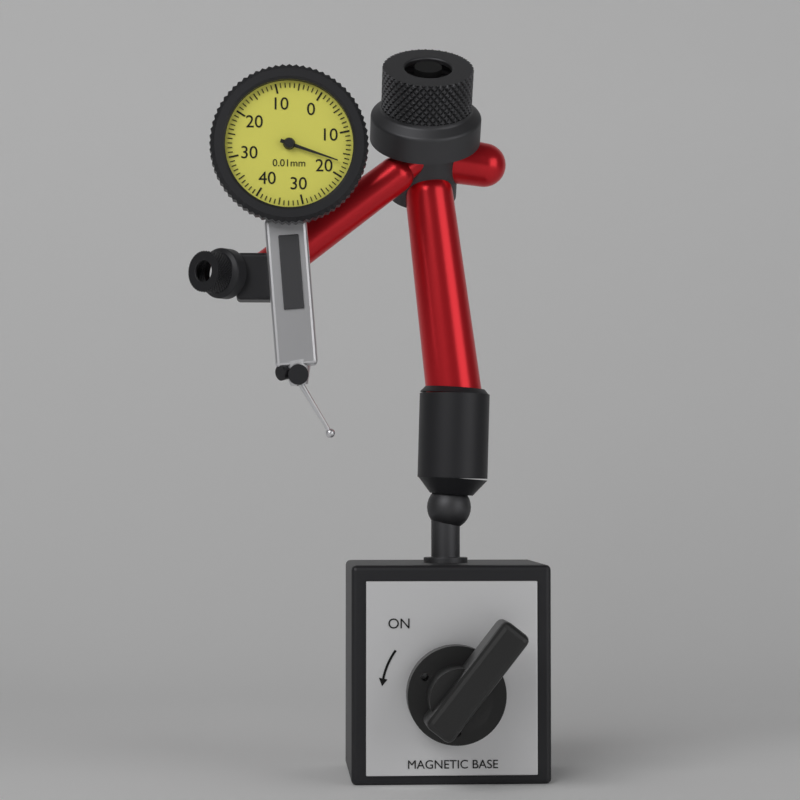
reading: 0.17 mm
